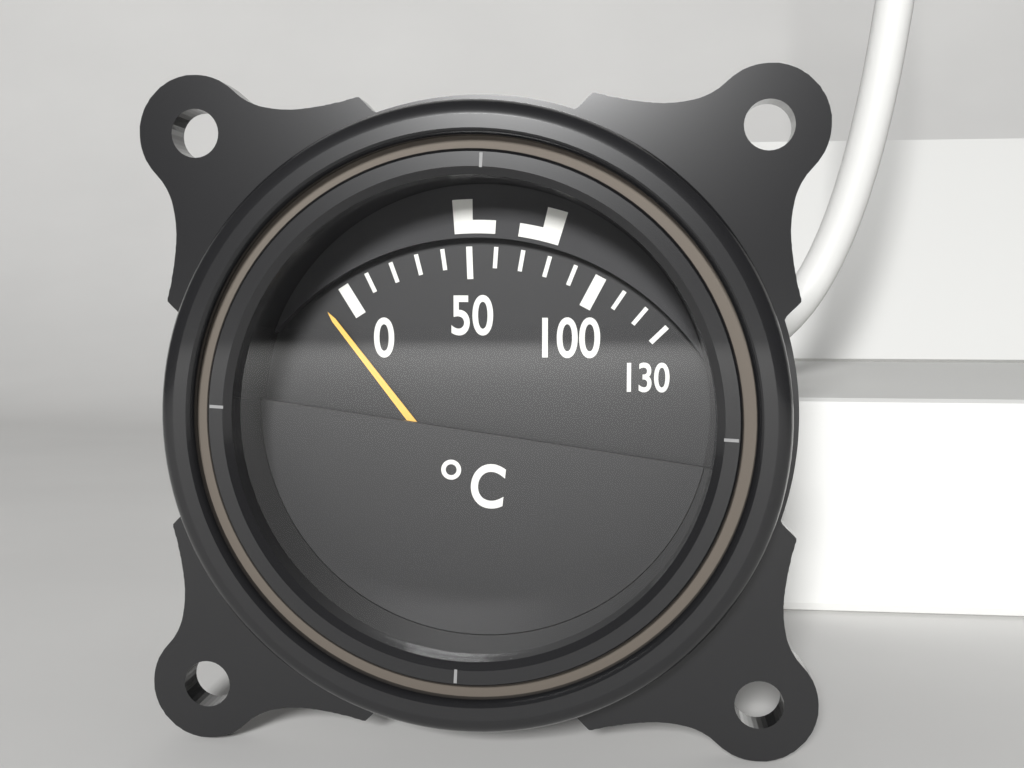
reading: -10 °C
